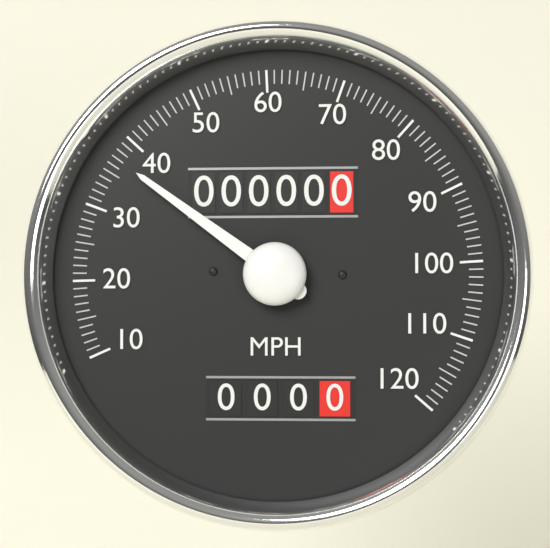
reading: 37 MPH
